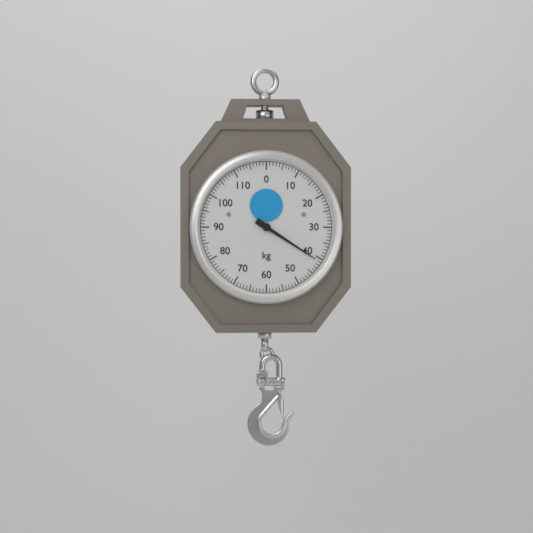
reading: 41 kg
